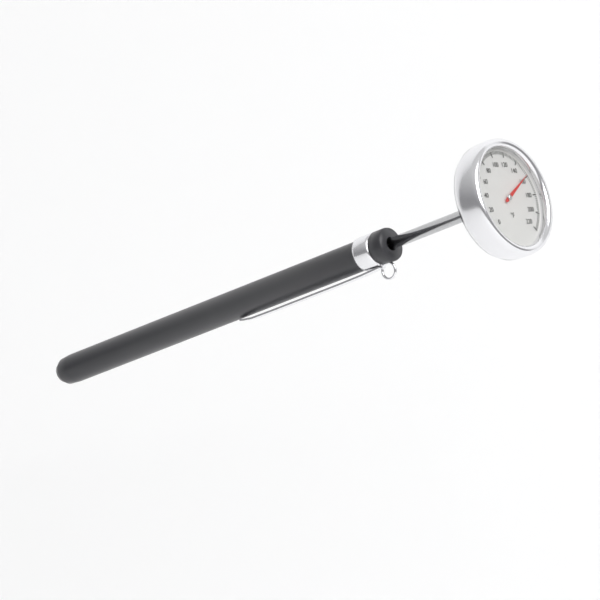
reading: 158 °F
